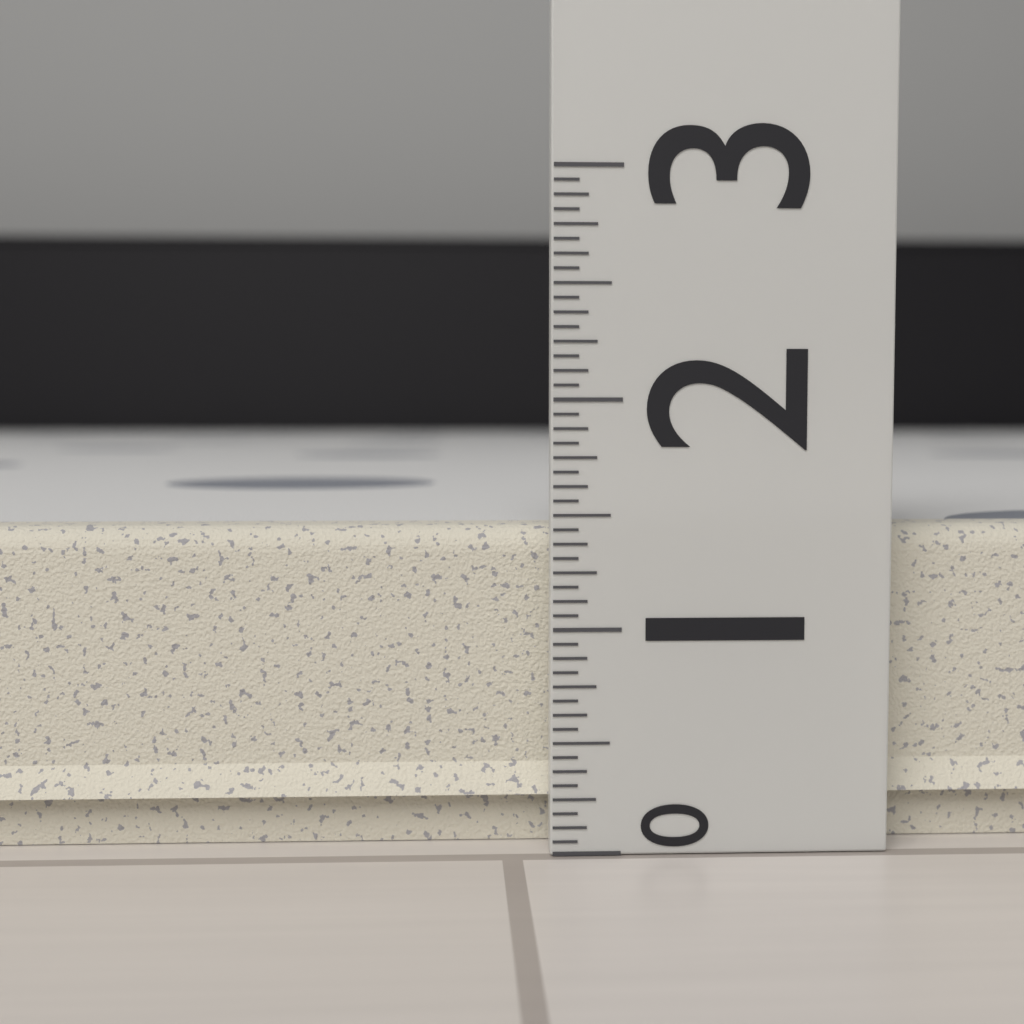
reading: 1.4375 (no unit)
